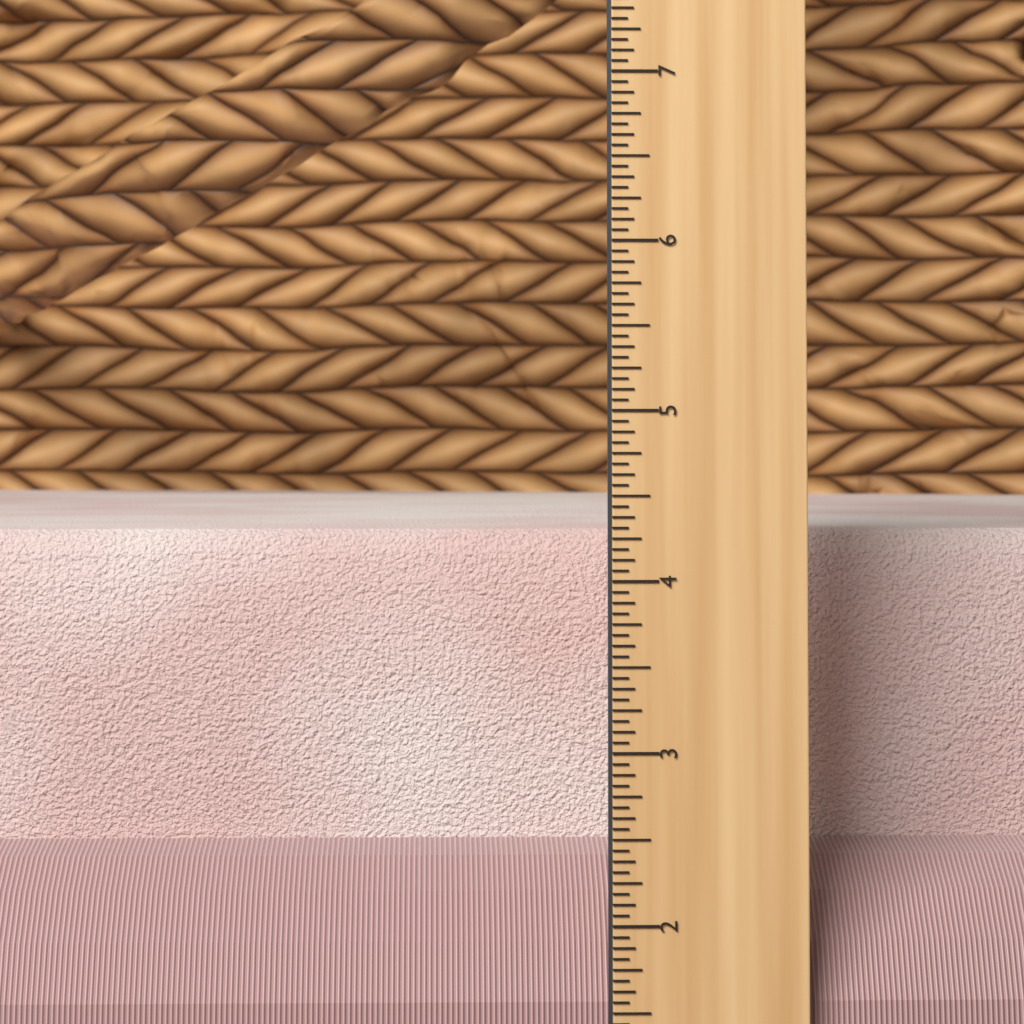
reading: 4.2500 in
